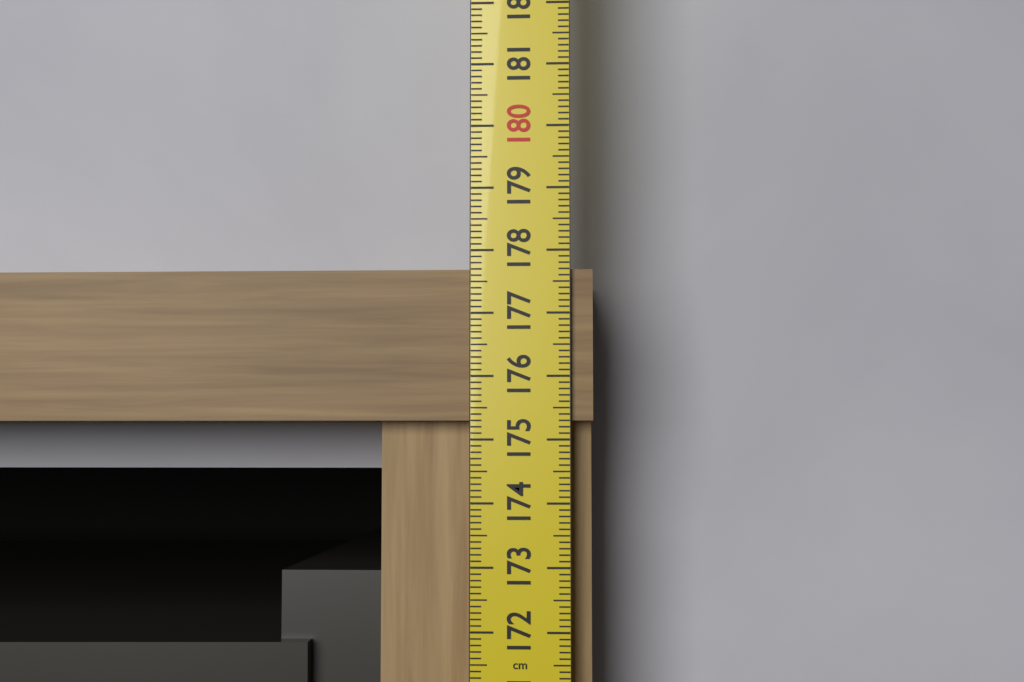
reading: 177.7 cm
